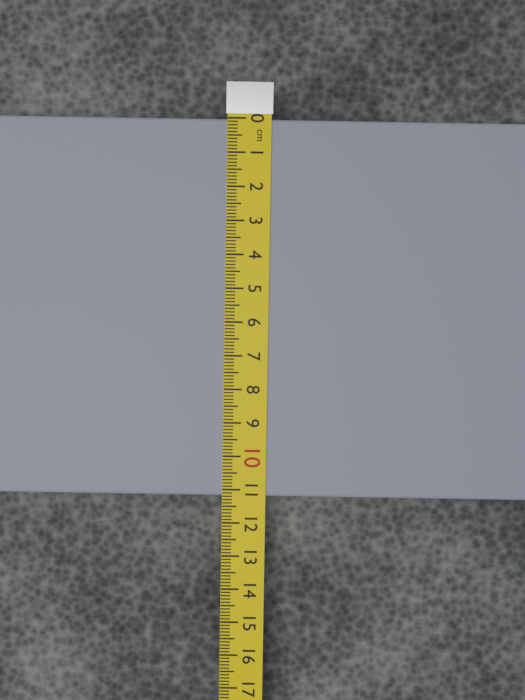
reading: 11.2 cm
